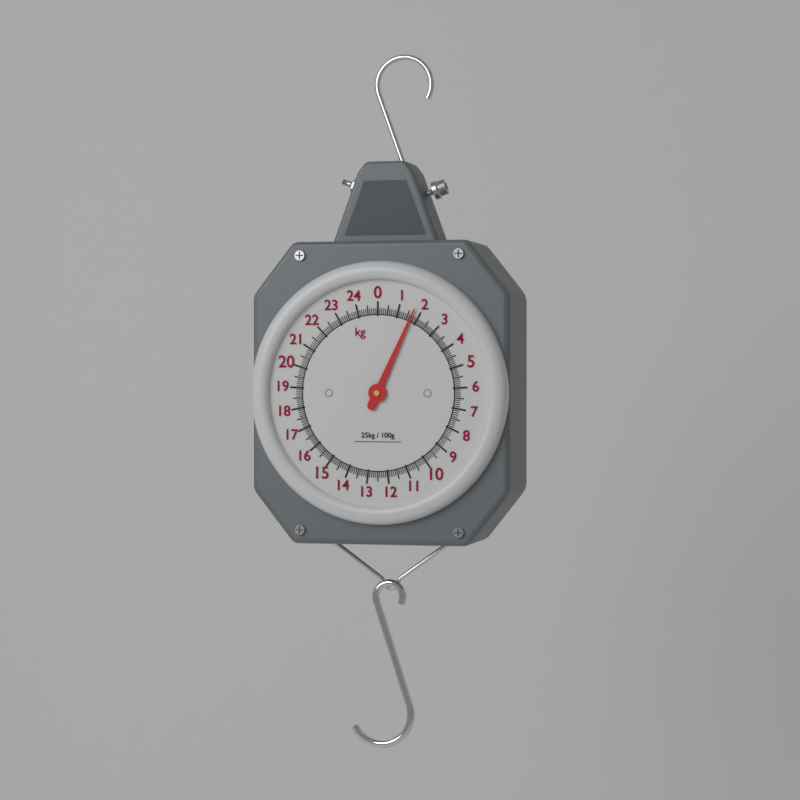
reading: 1.7 kg
